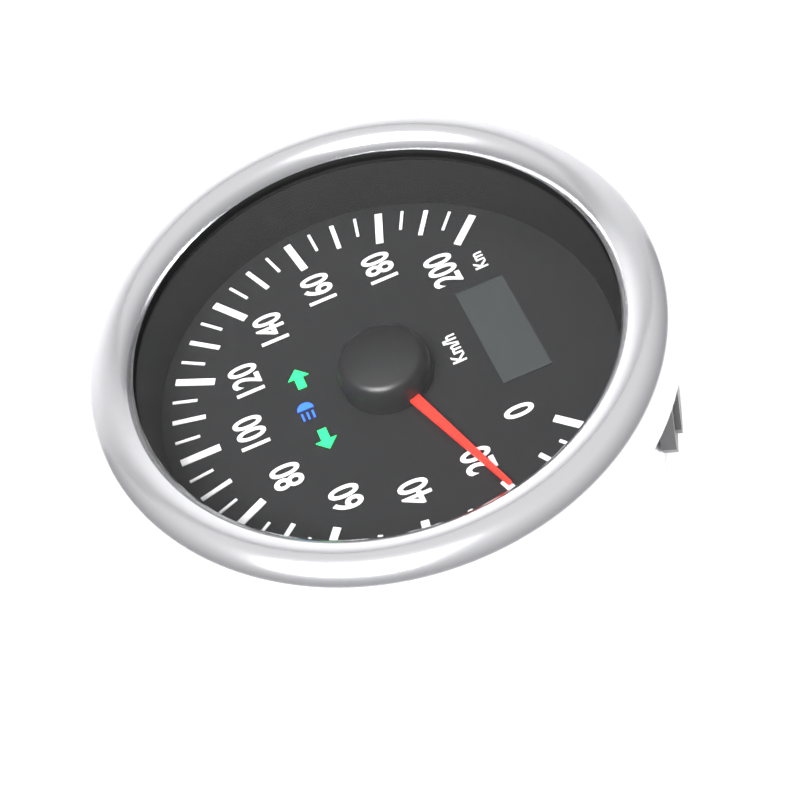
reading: 20 km/h
